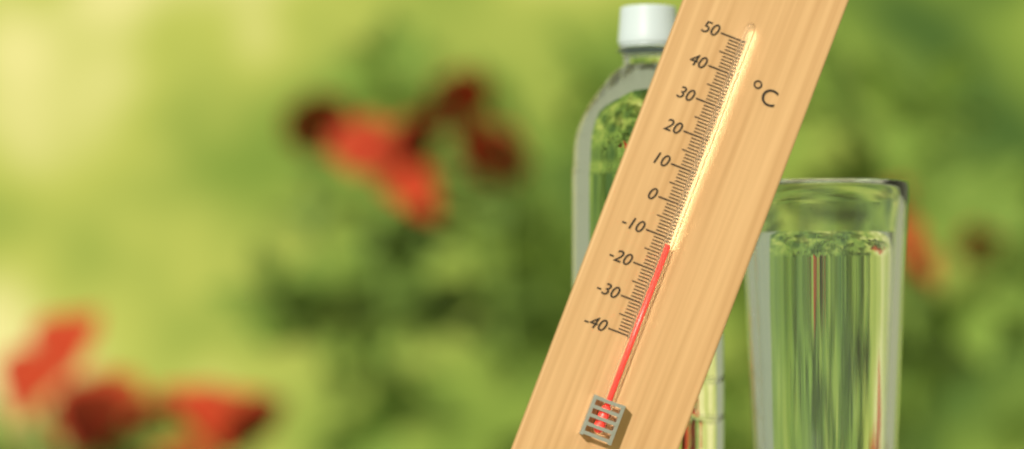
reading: -12 °C
